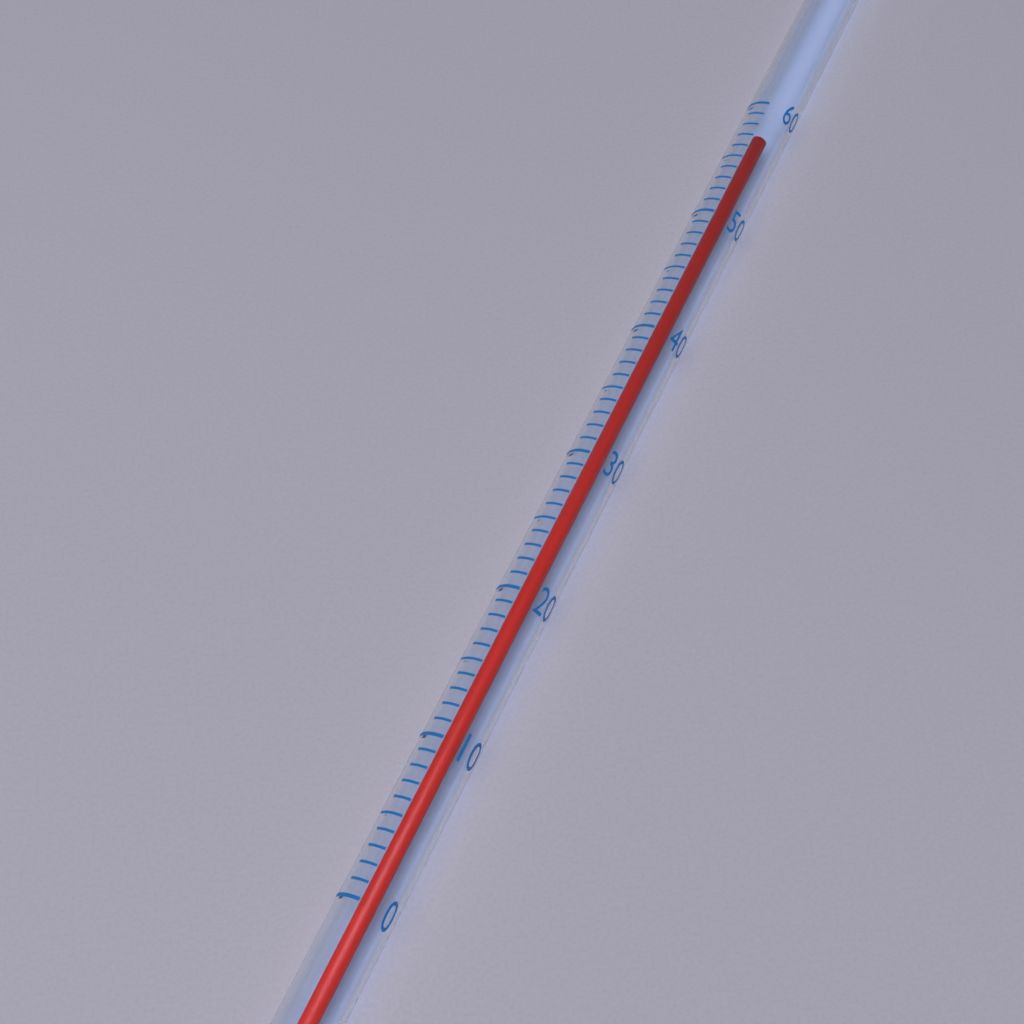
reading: 58 (no unit)
